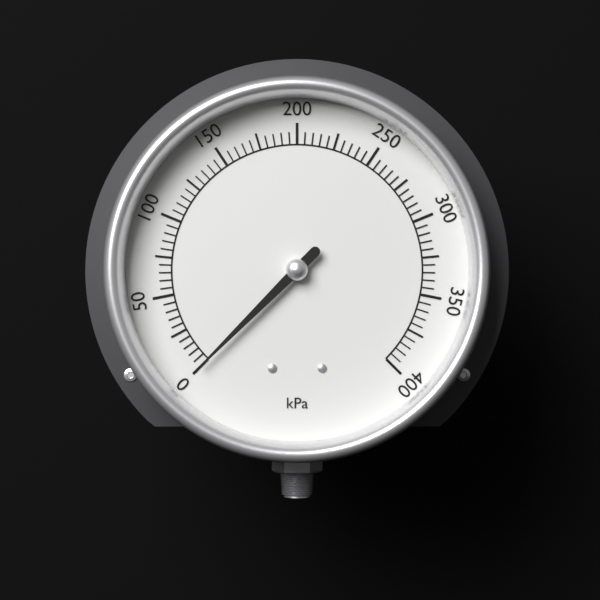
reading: 0 kPa
